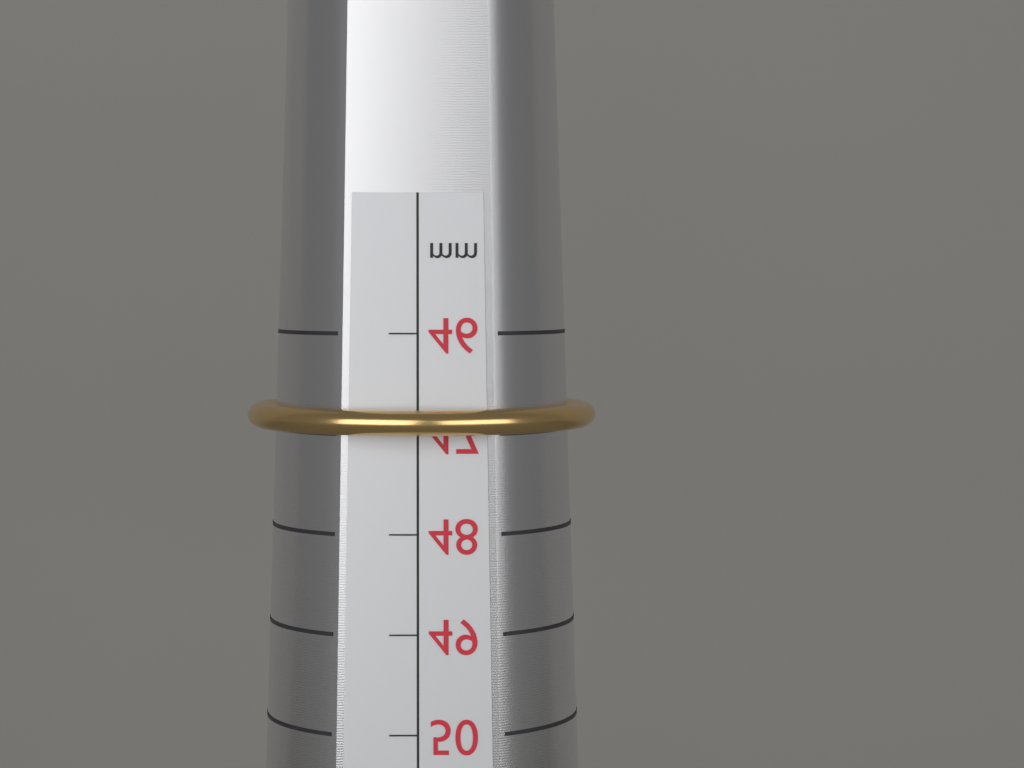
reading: 47 mm
